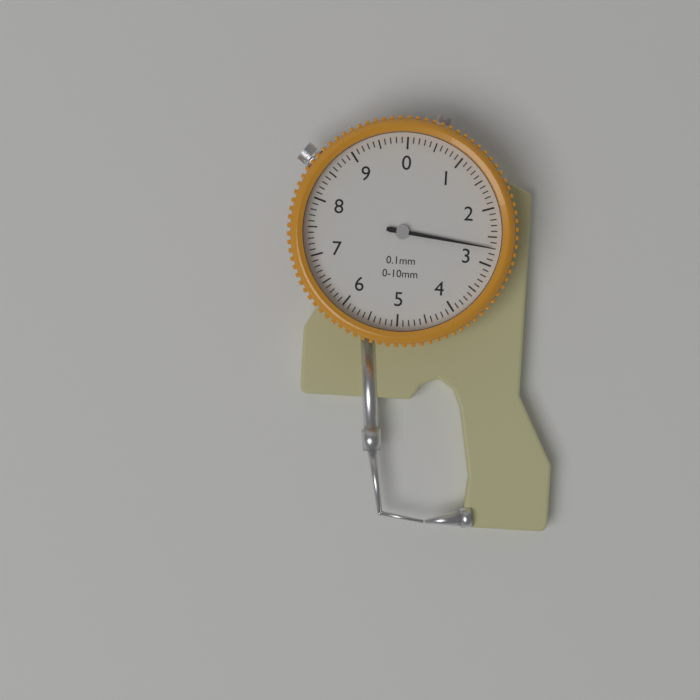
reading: 2.7 mm
